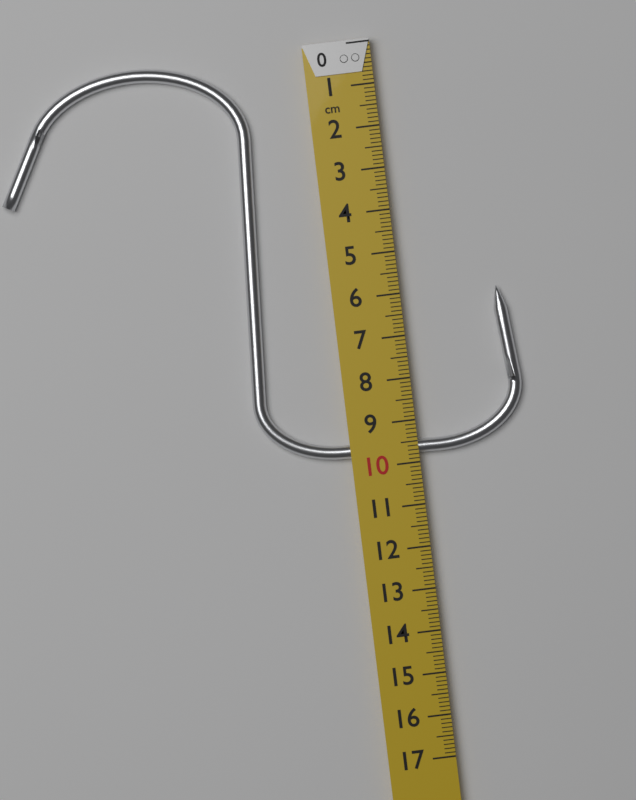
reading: 9.8 cm
